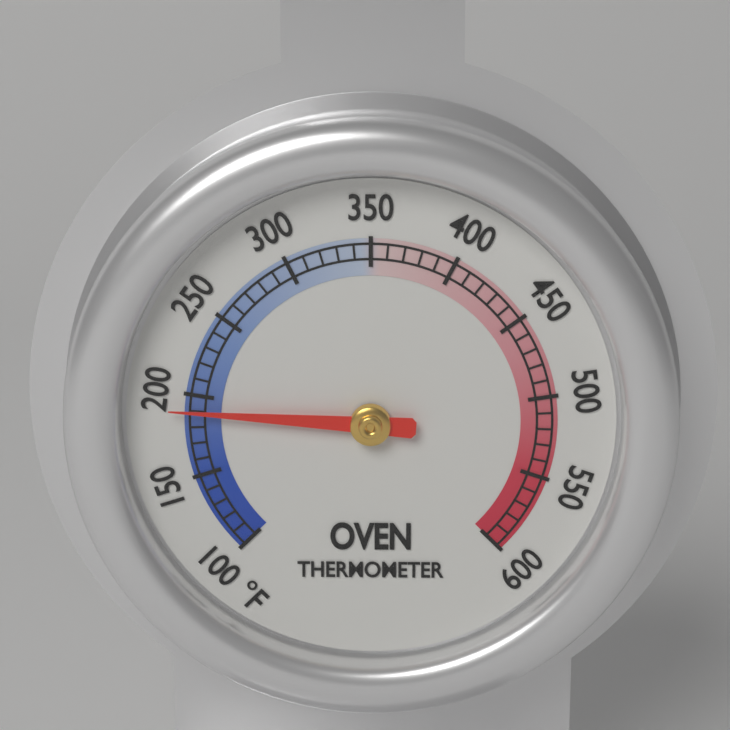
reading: 190 °F
